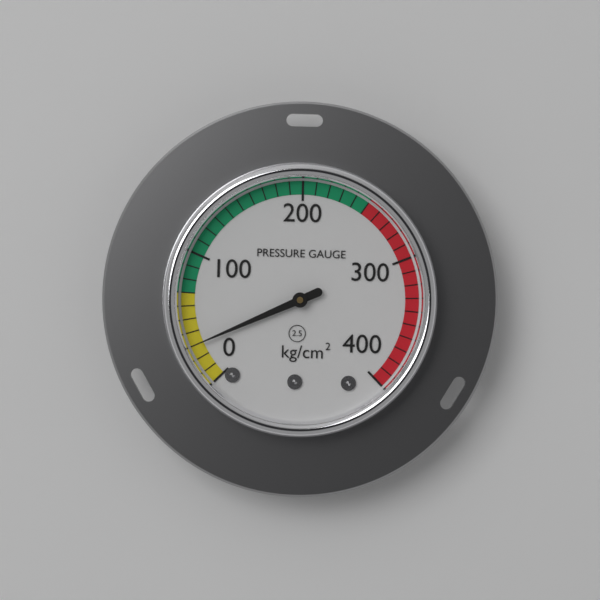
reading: 30 kg/cm²
